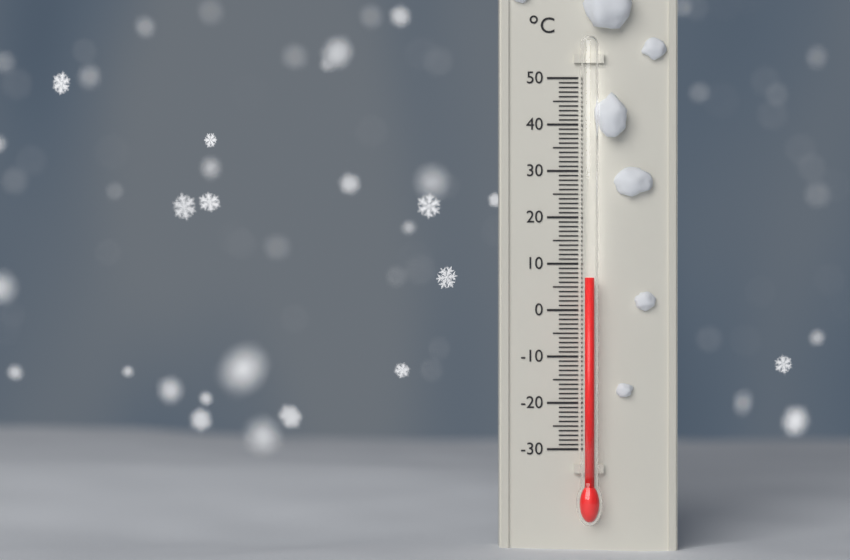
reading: 7 °C
